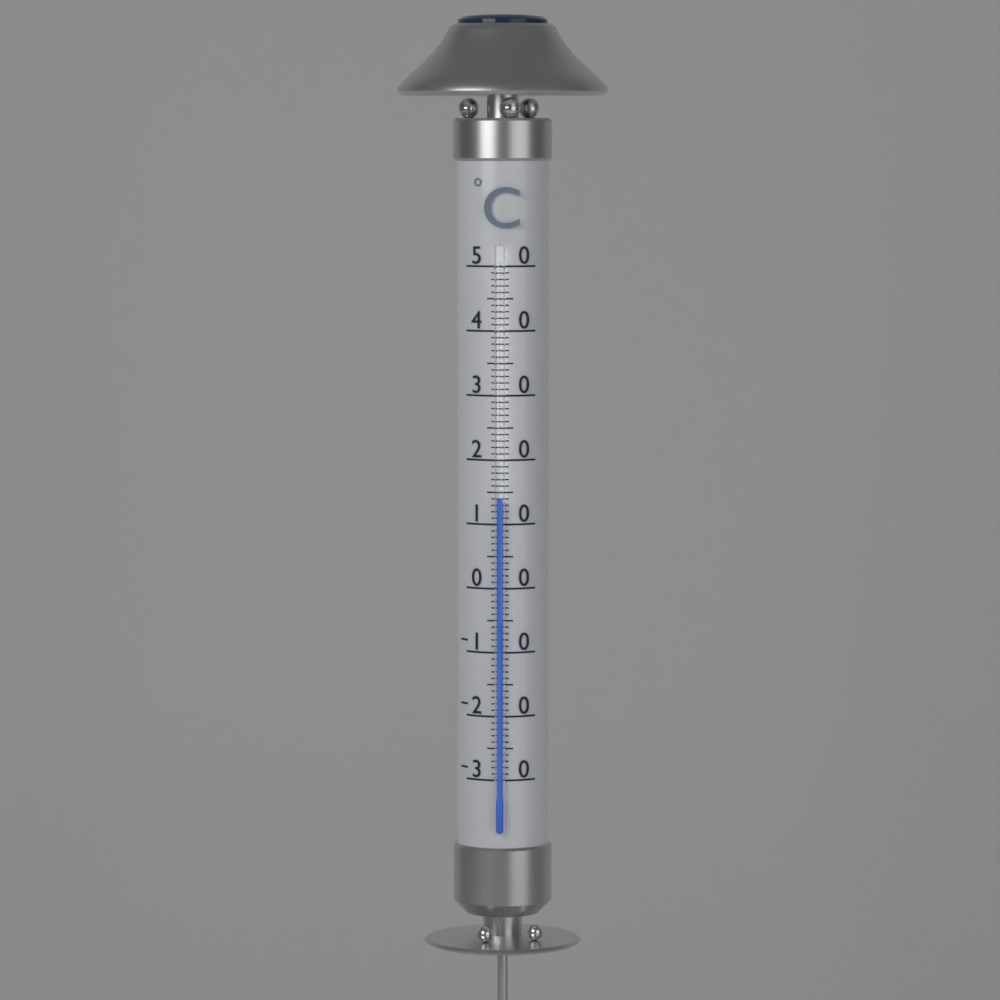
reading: 14 °C
